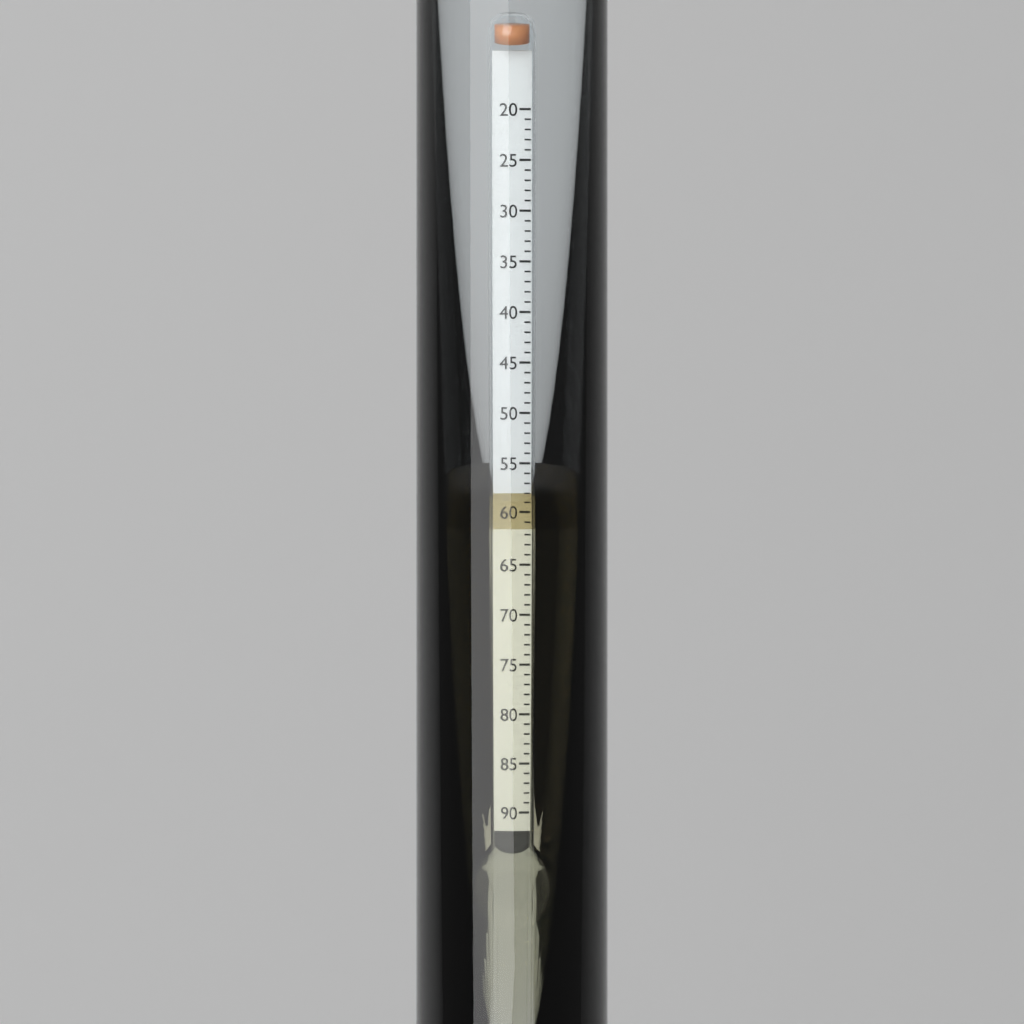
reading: 58 (no unit)
